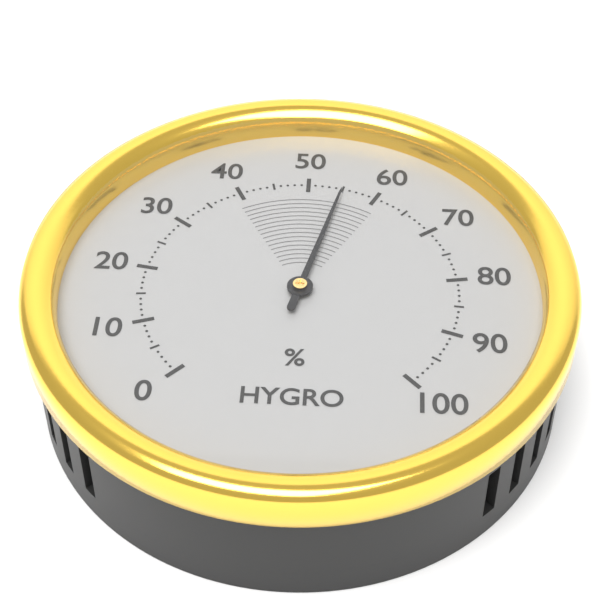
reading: 55 %
